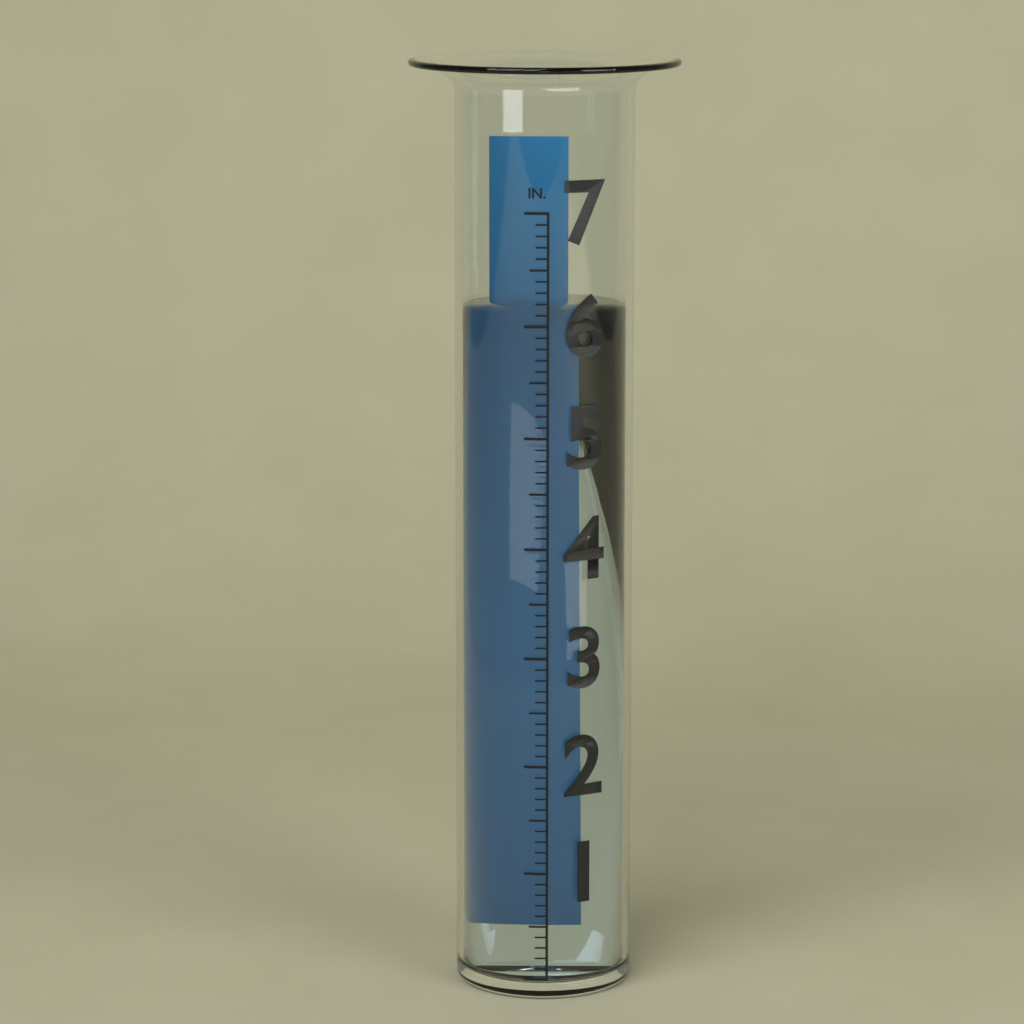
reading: 6.1 in
